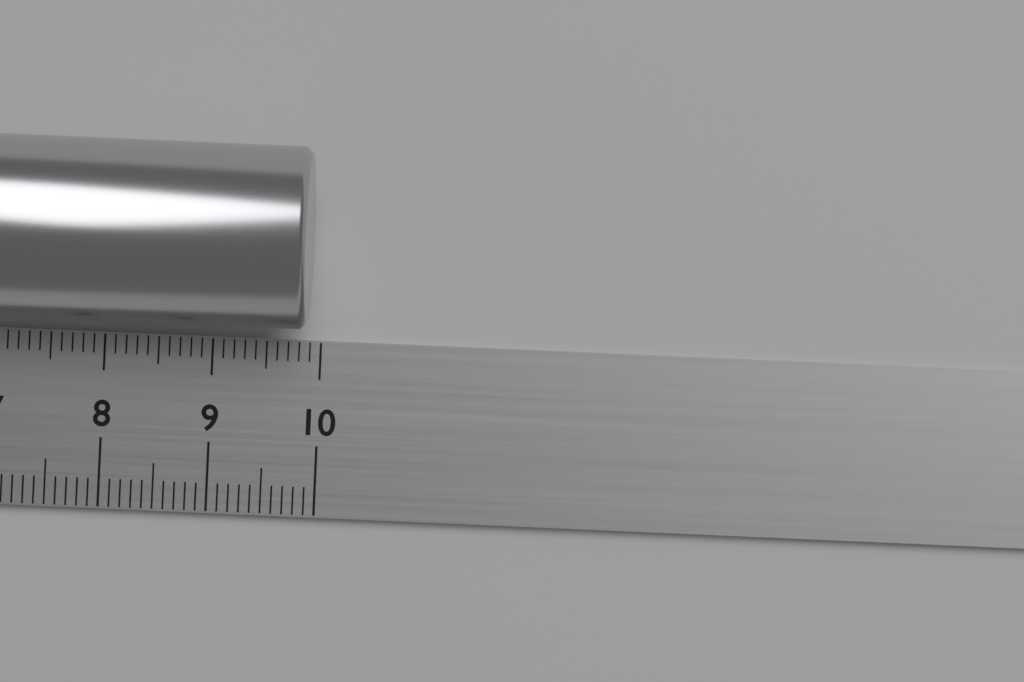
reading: 9.9 cm
